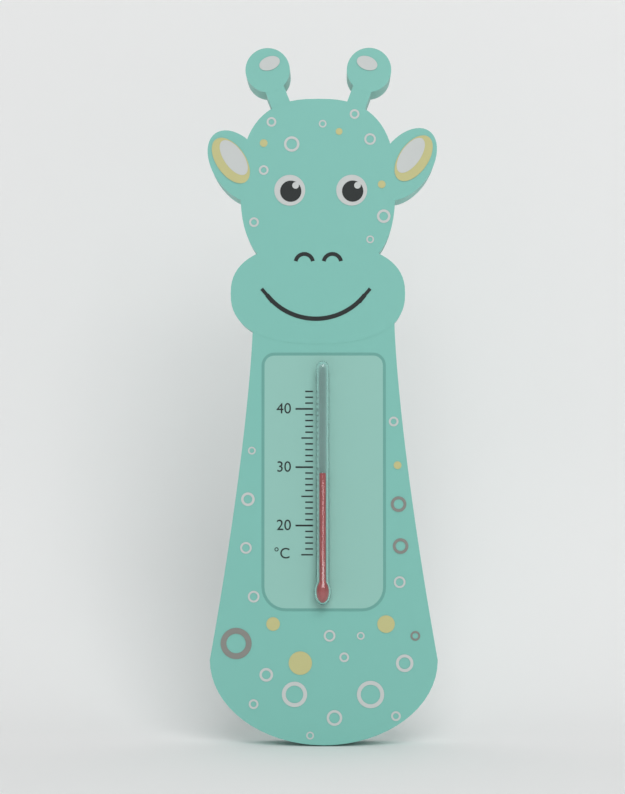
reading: 29 °C
